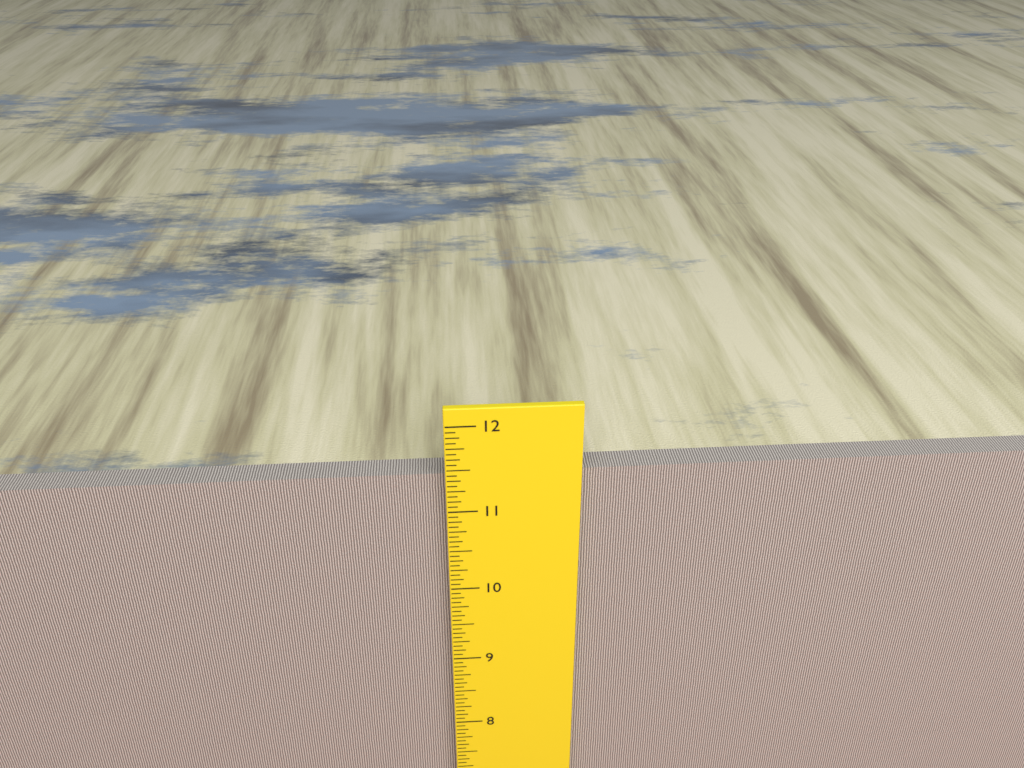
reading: 11.3750 inch
